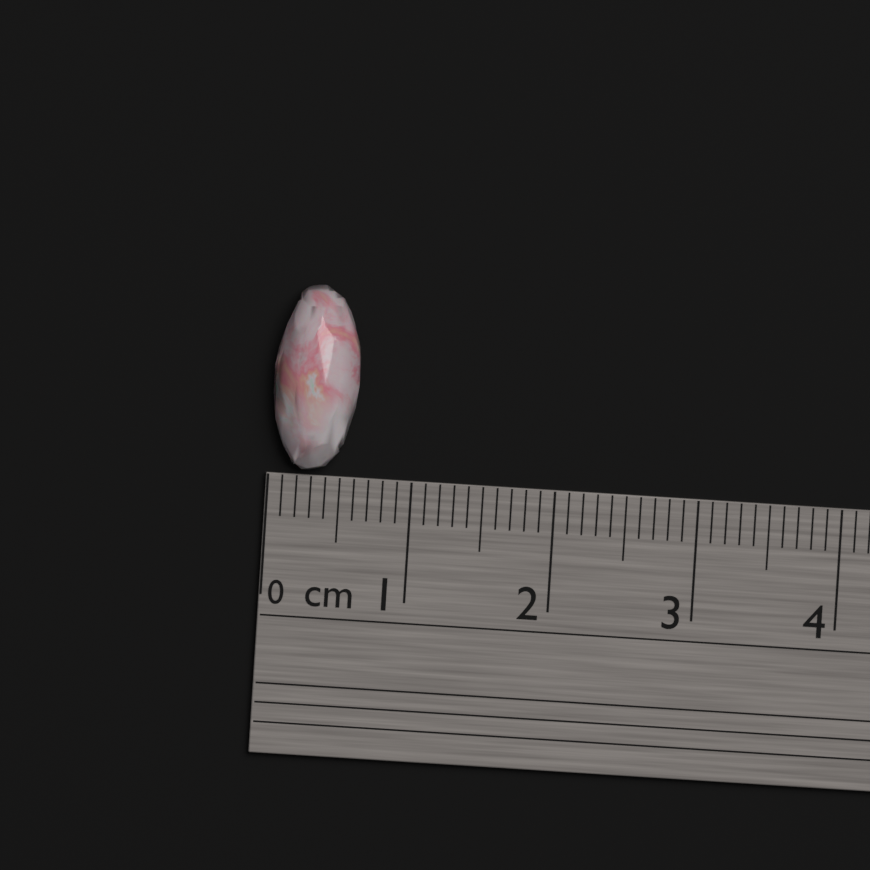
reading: 0.6 cm
